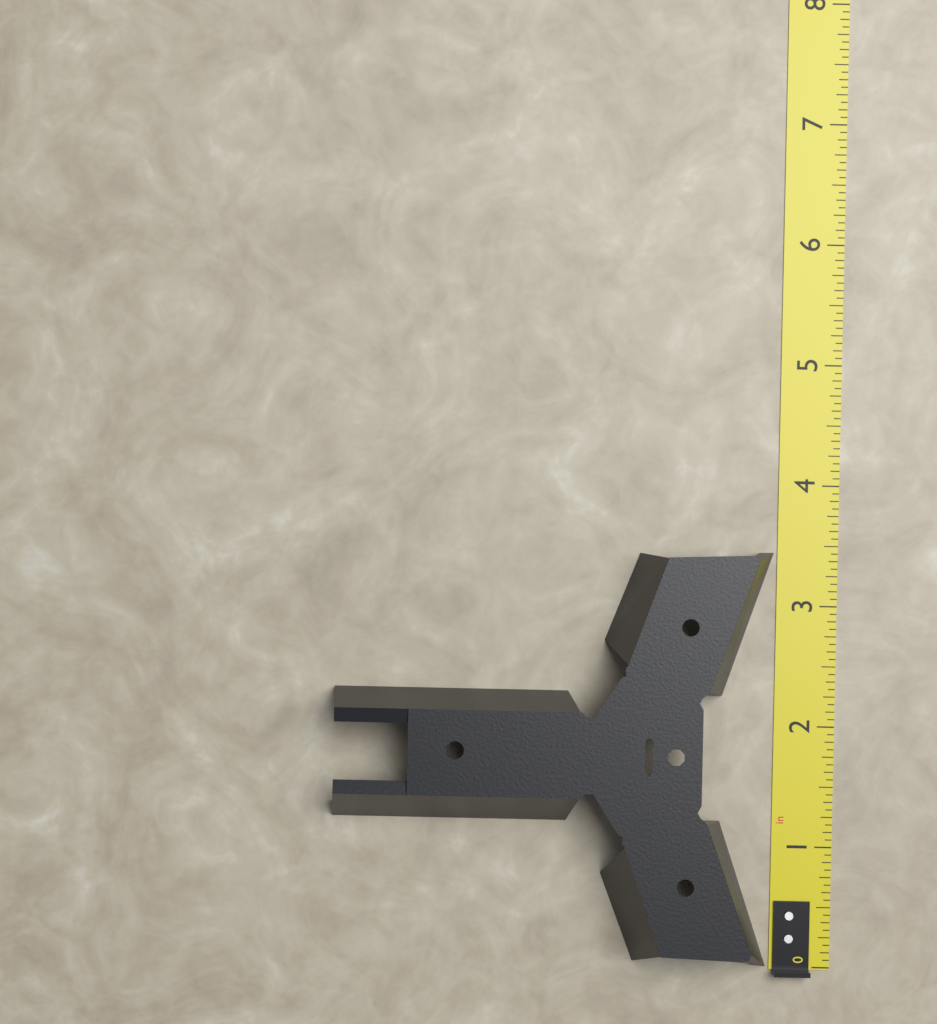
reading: 3.4375 in
